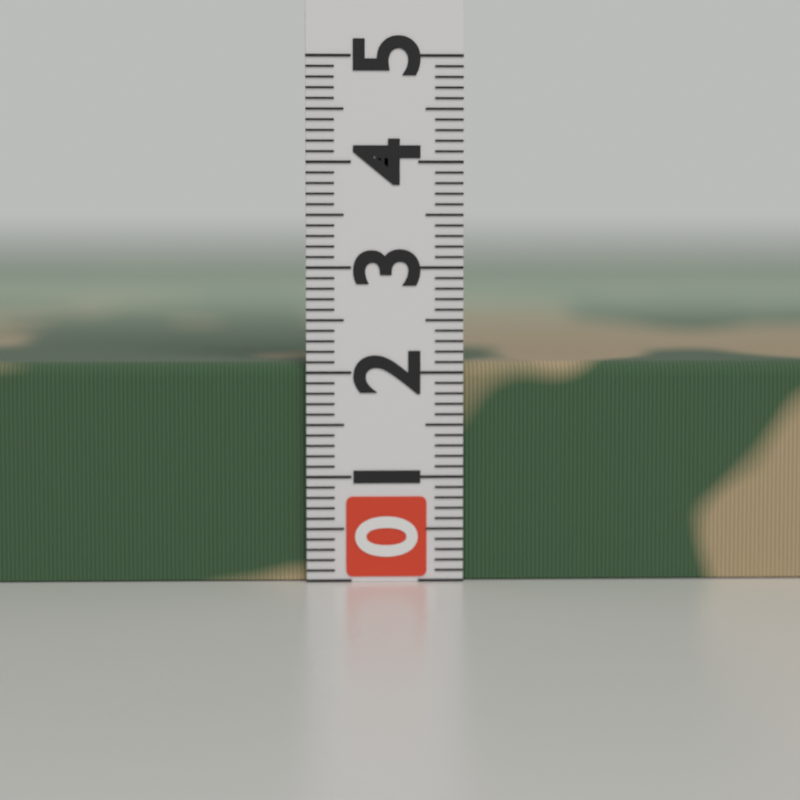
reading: 2.1 (no unit)
